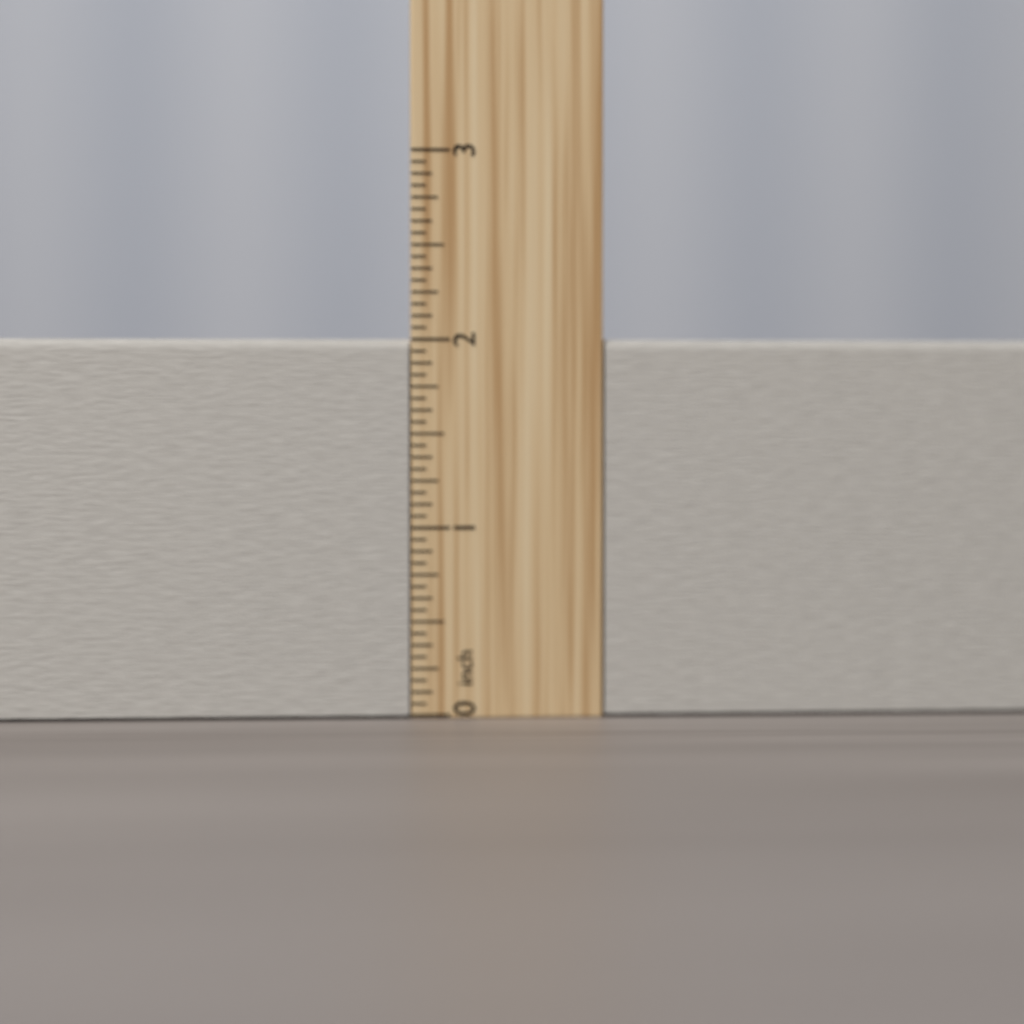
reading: 2.0000 inch
